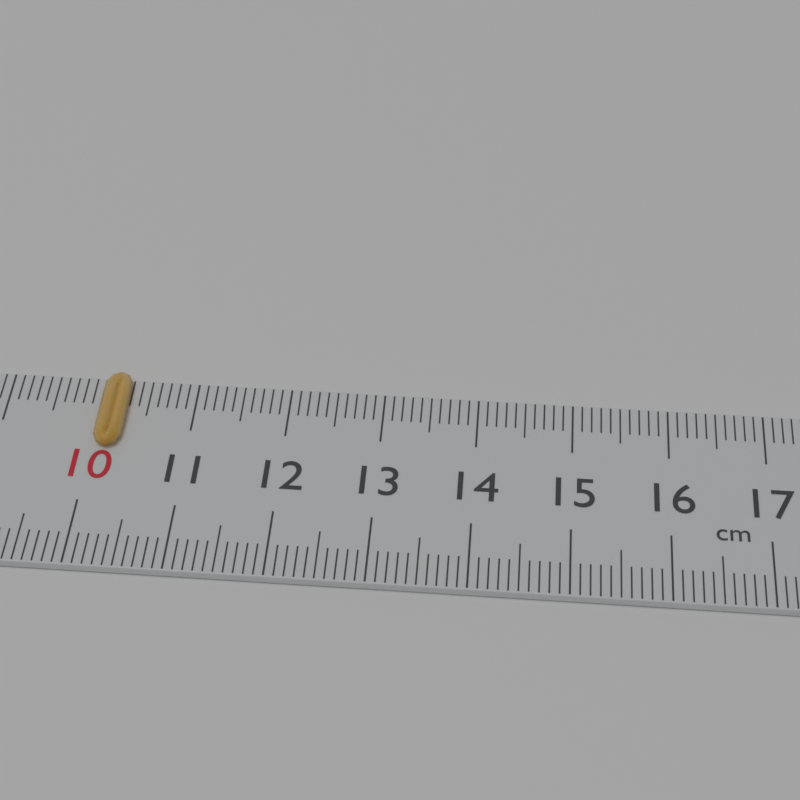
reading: 10.3 cm
